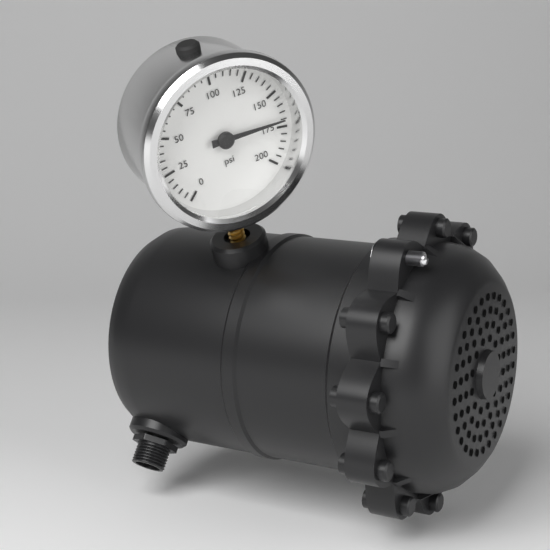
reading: 170 psi
